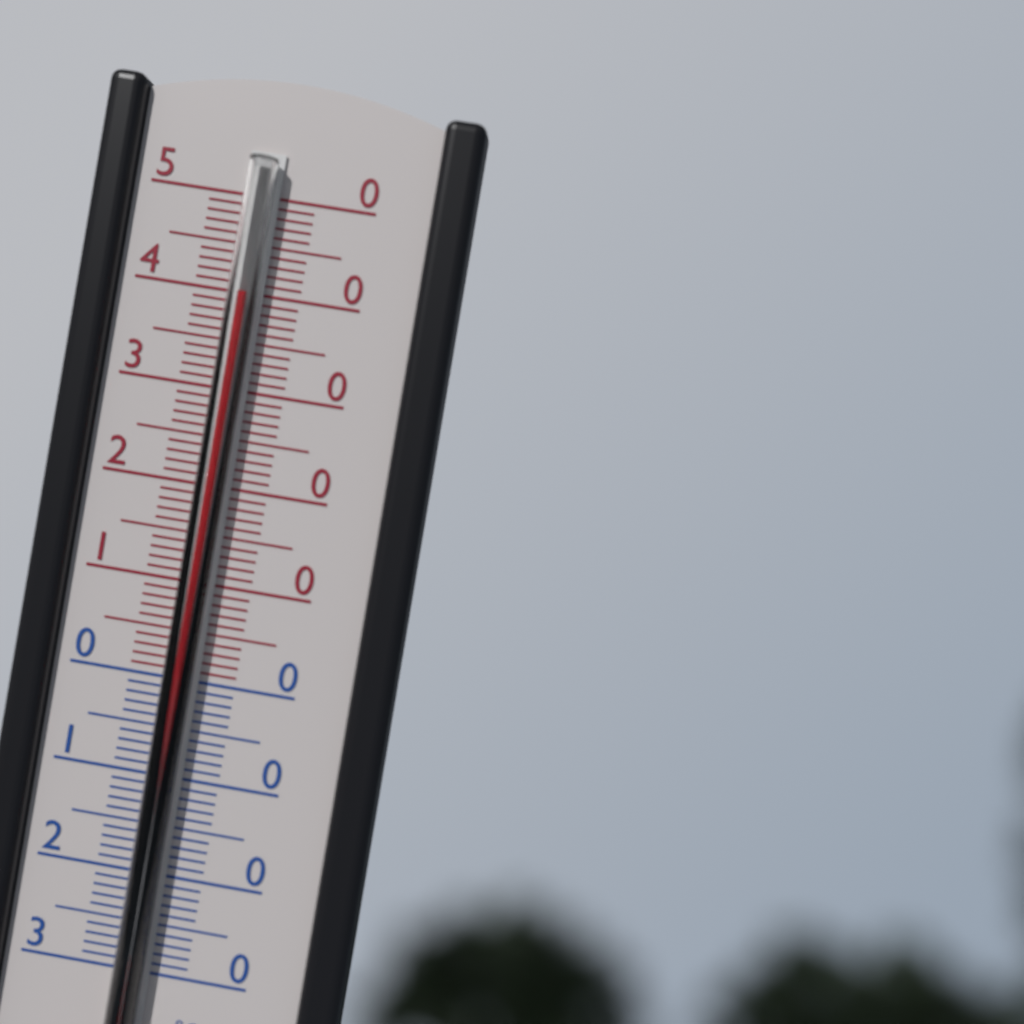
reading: 40 °C
